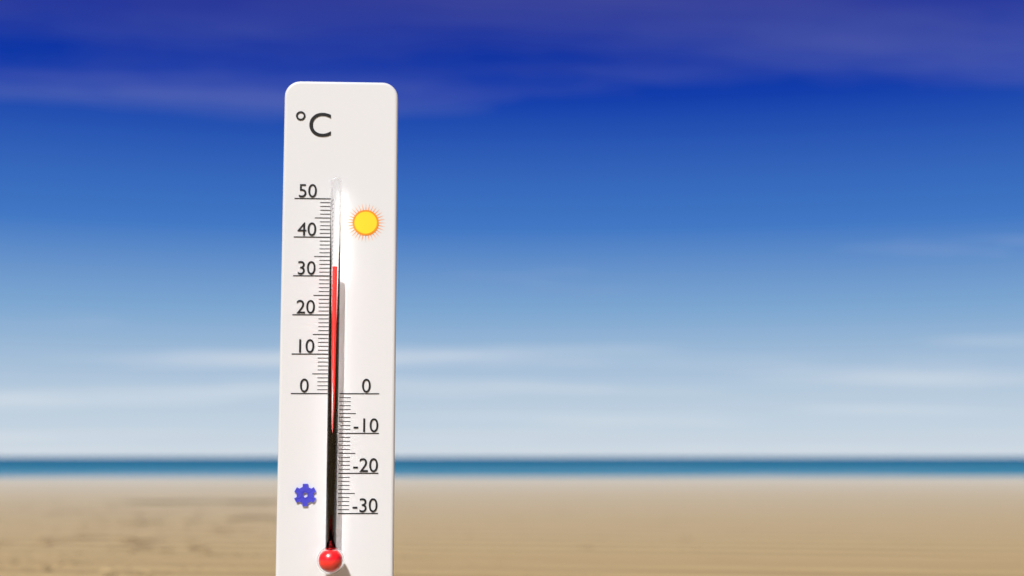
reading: 32 °C
